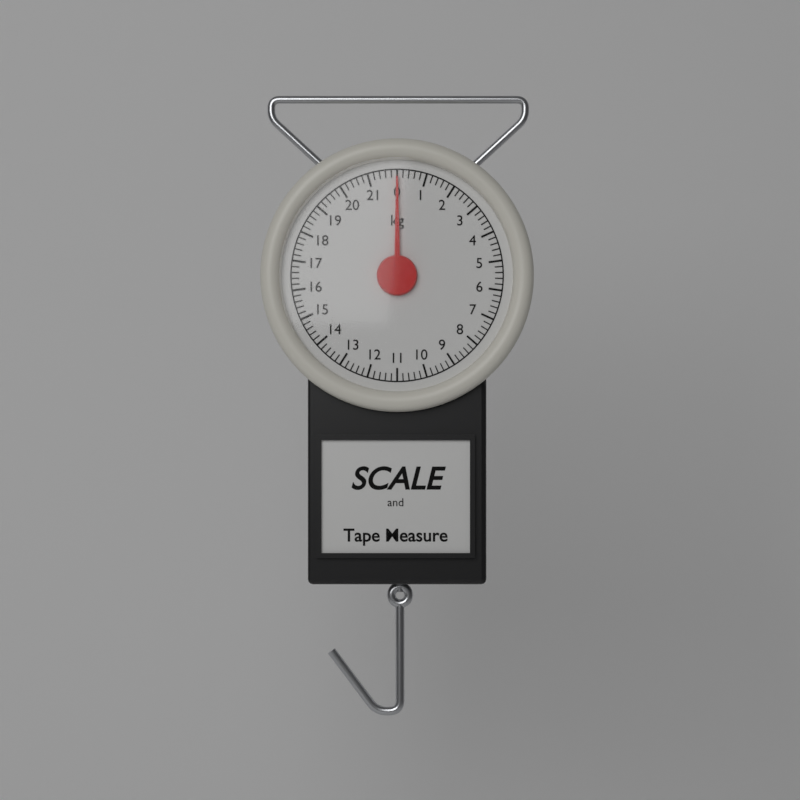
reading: 0.0 kg
